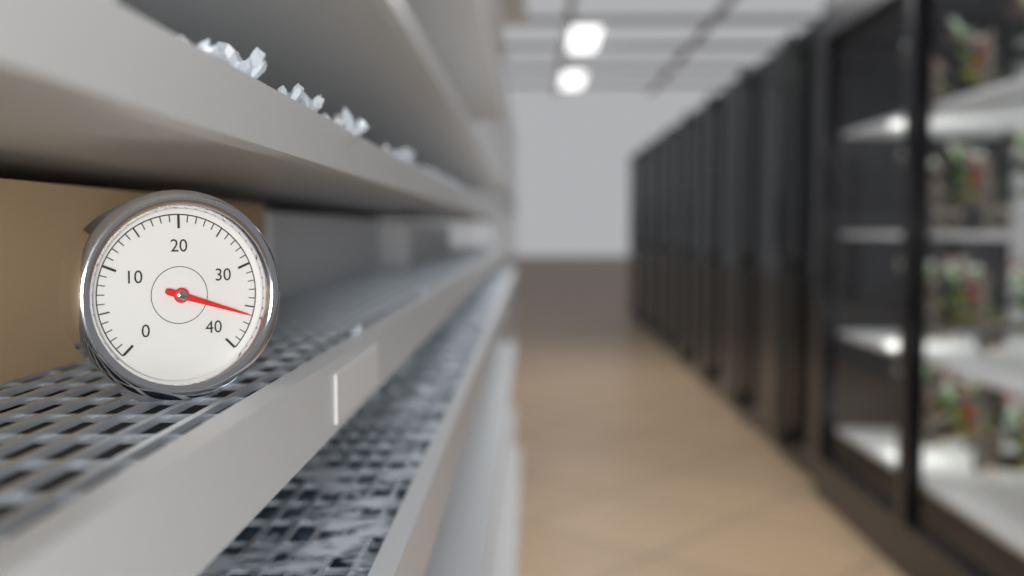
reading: 36 (no unit)
